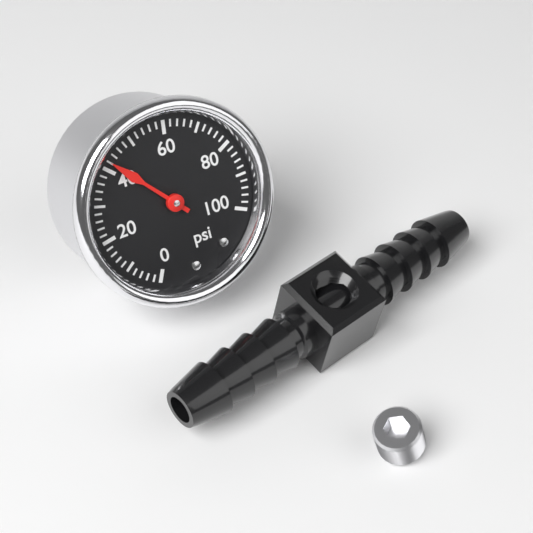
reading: 42 psi
